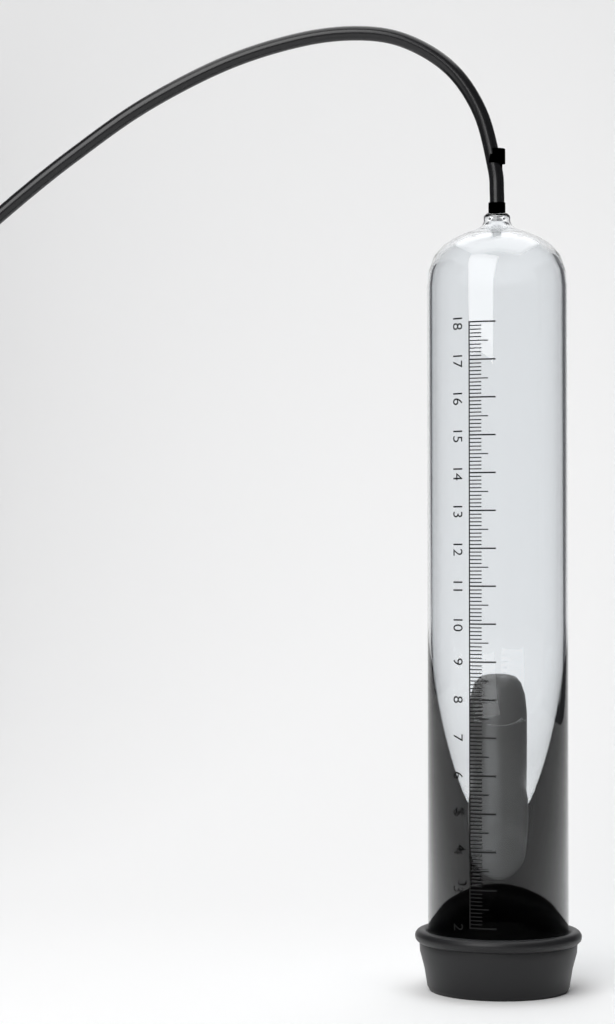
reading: 8.8 (no unit)
